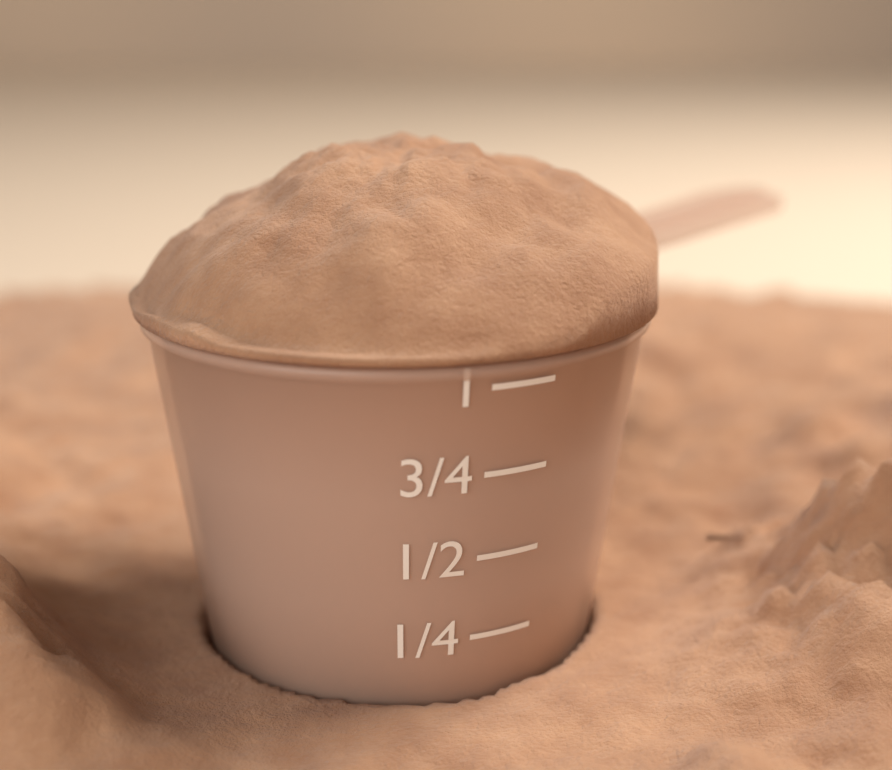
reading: 1.00 (no unit)
